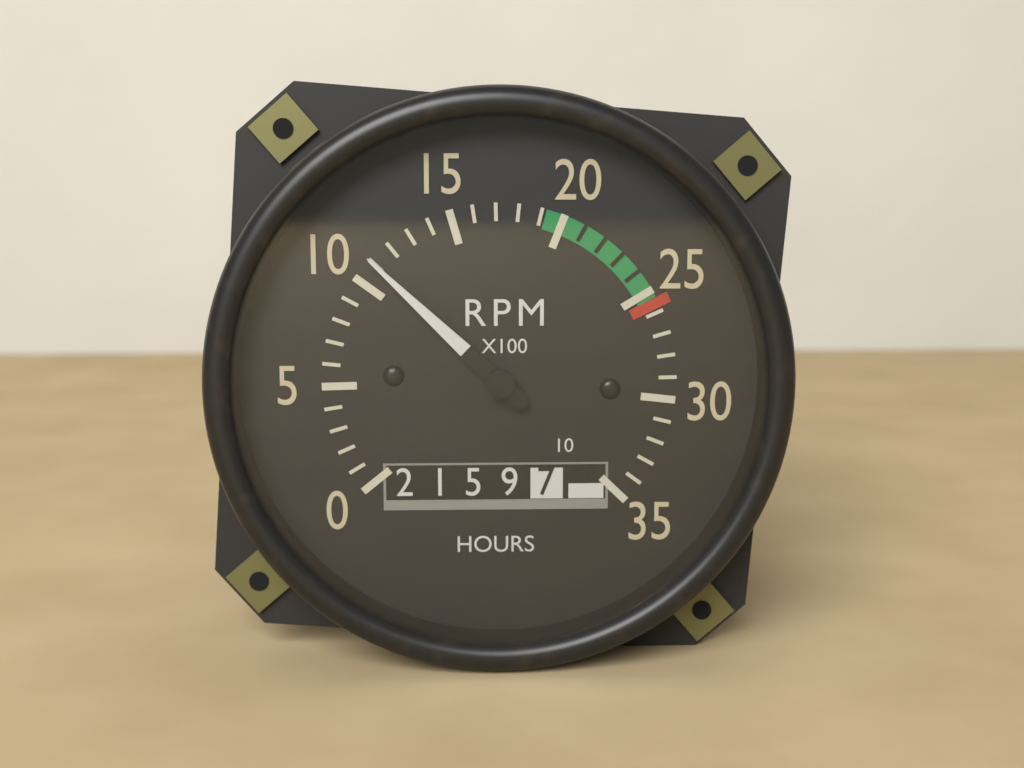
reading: 11 RPM x100
